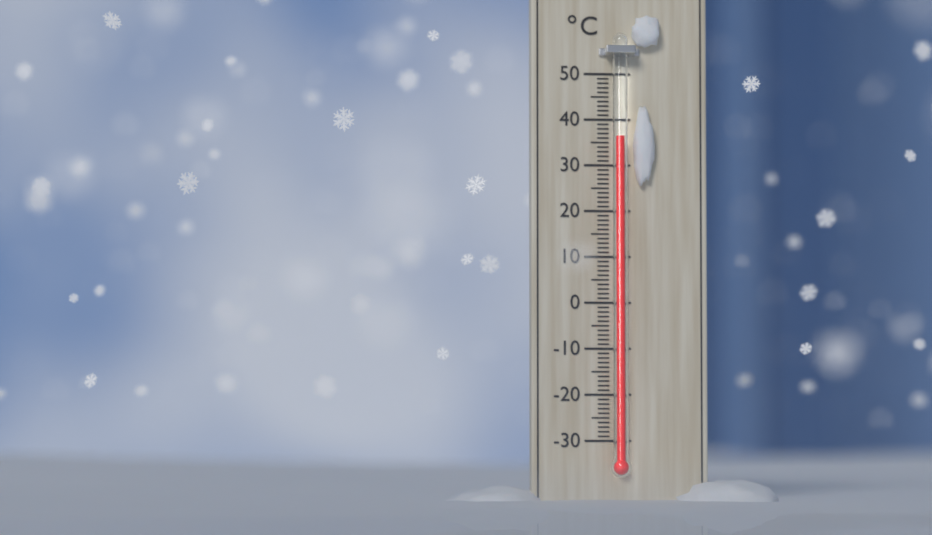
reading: 36 °C
